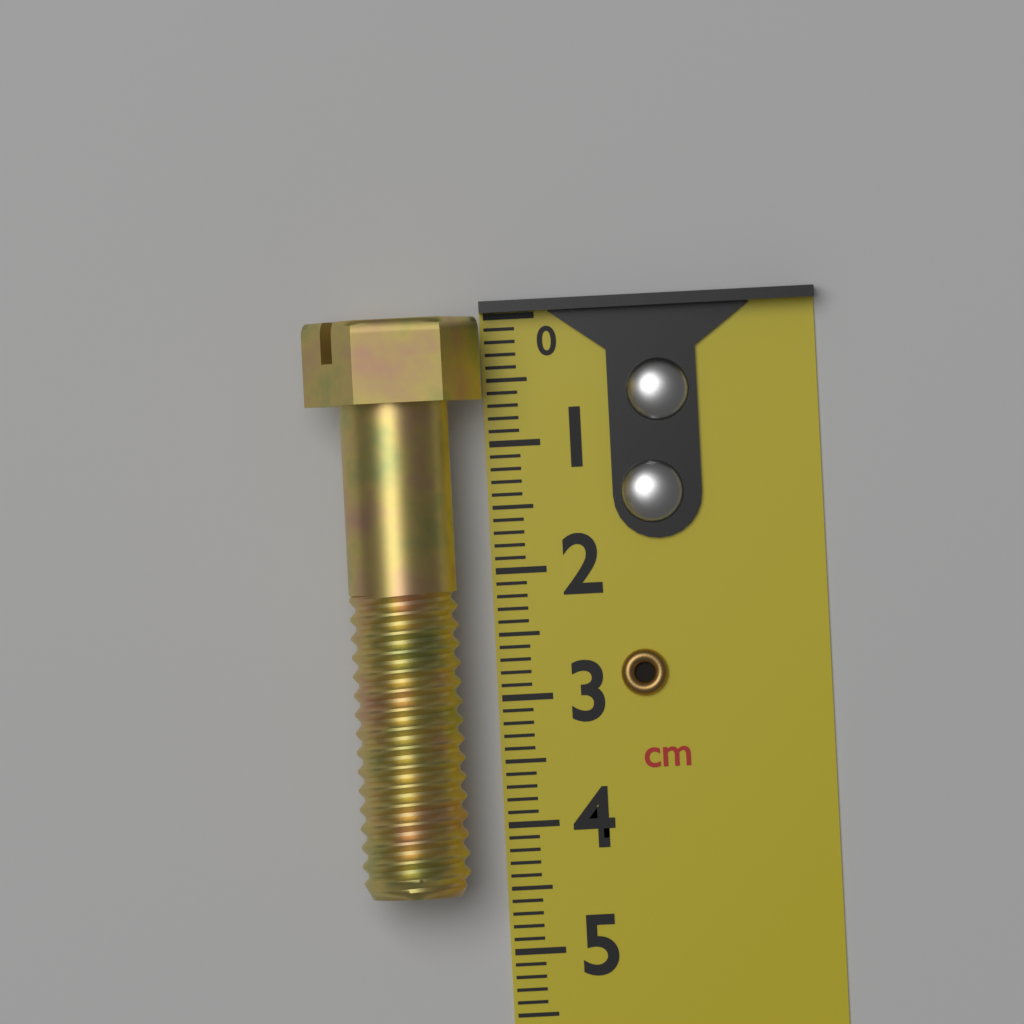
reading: 4.5 cm
